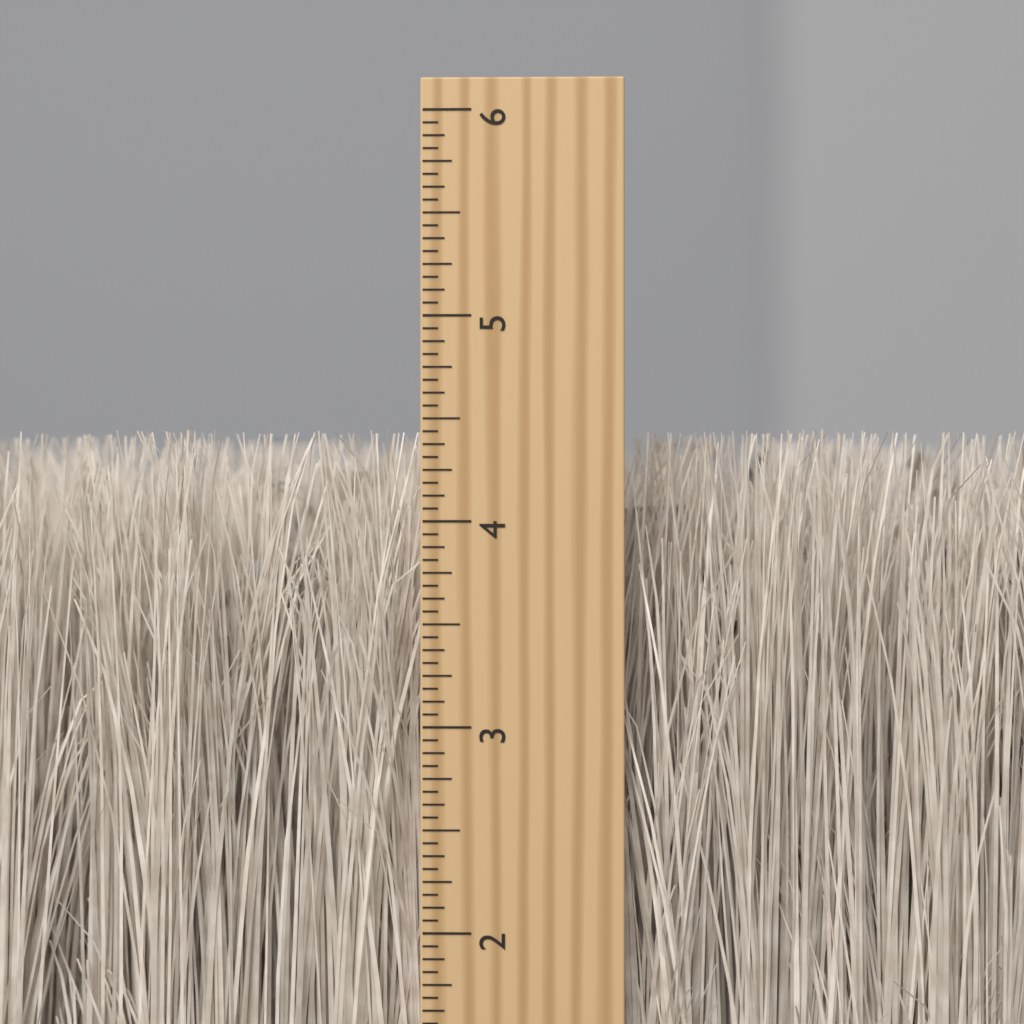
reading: 4.4375 inch
